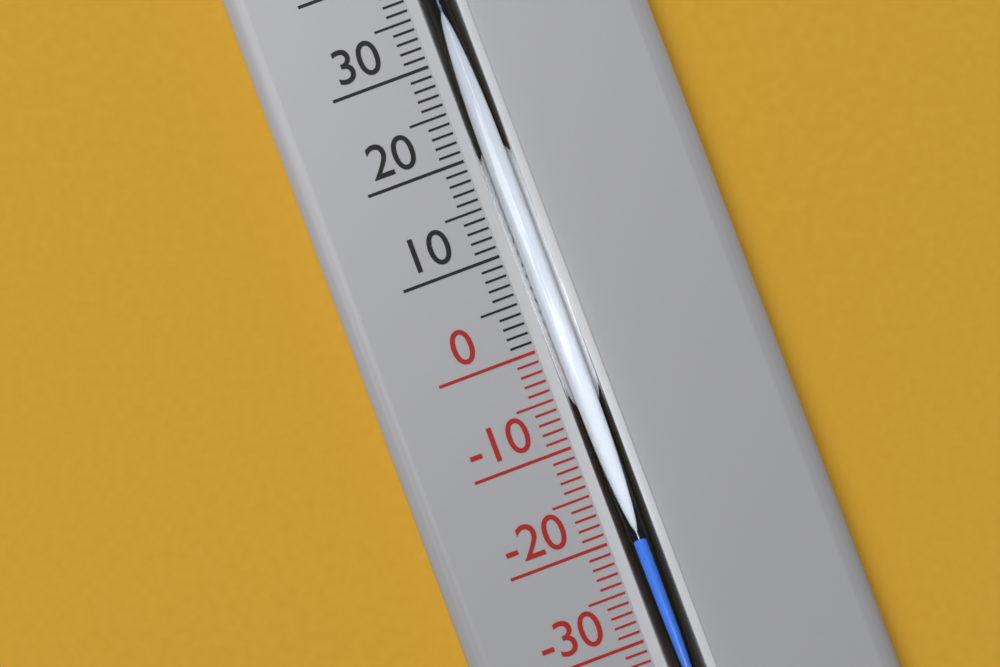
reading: -20 °C
